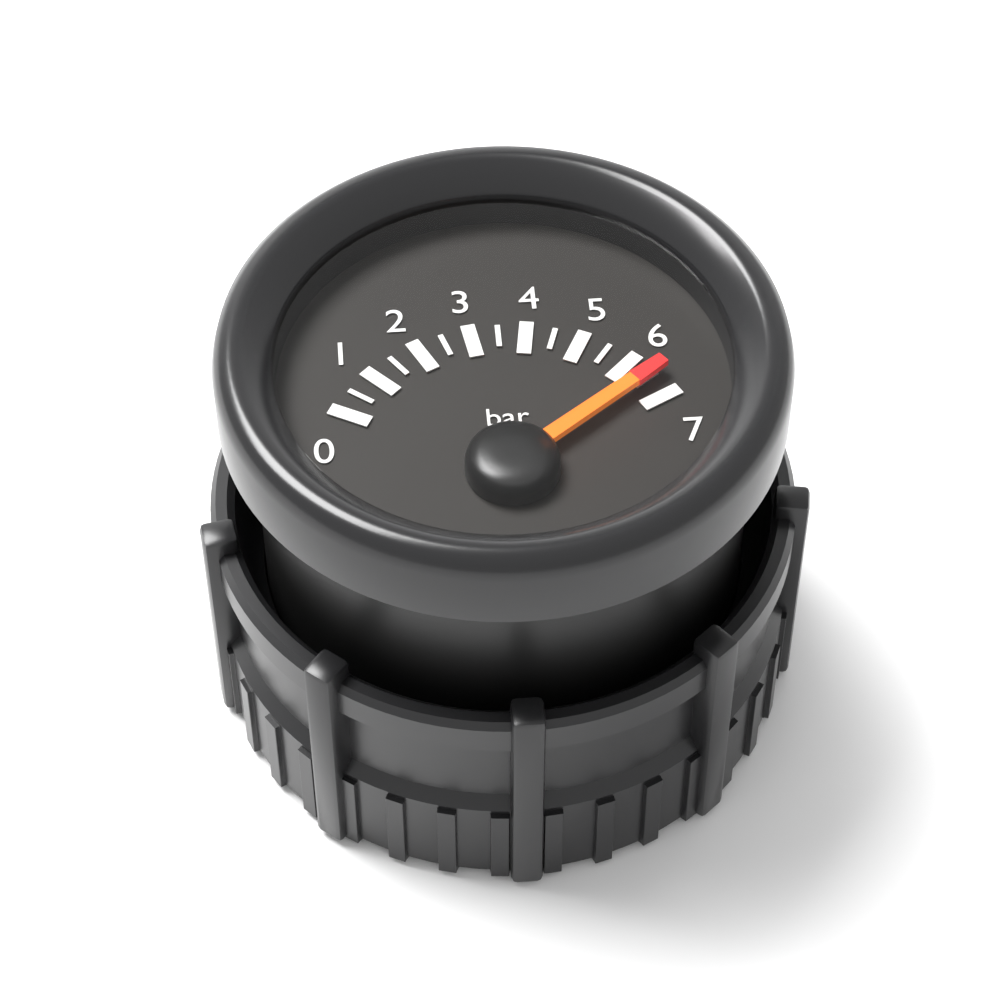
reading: 6.5 bar
